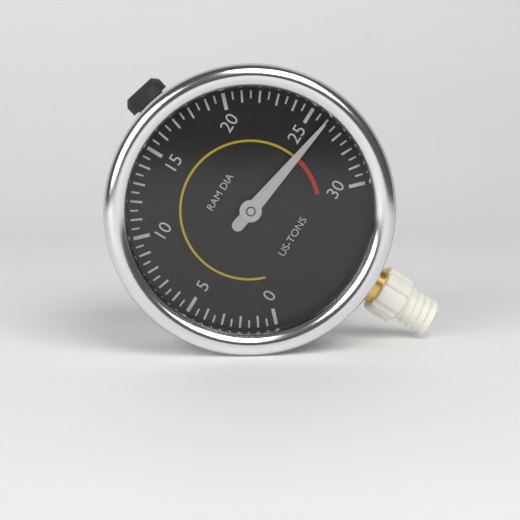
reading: 26.0 US-TONS
